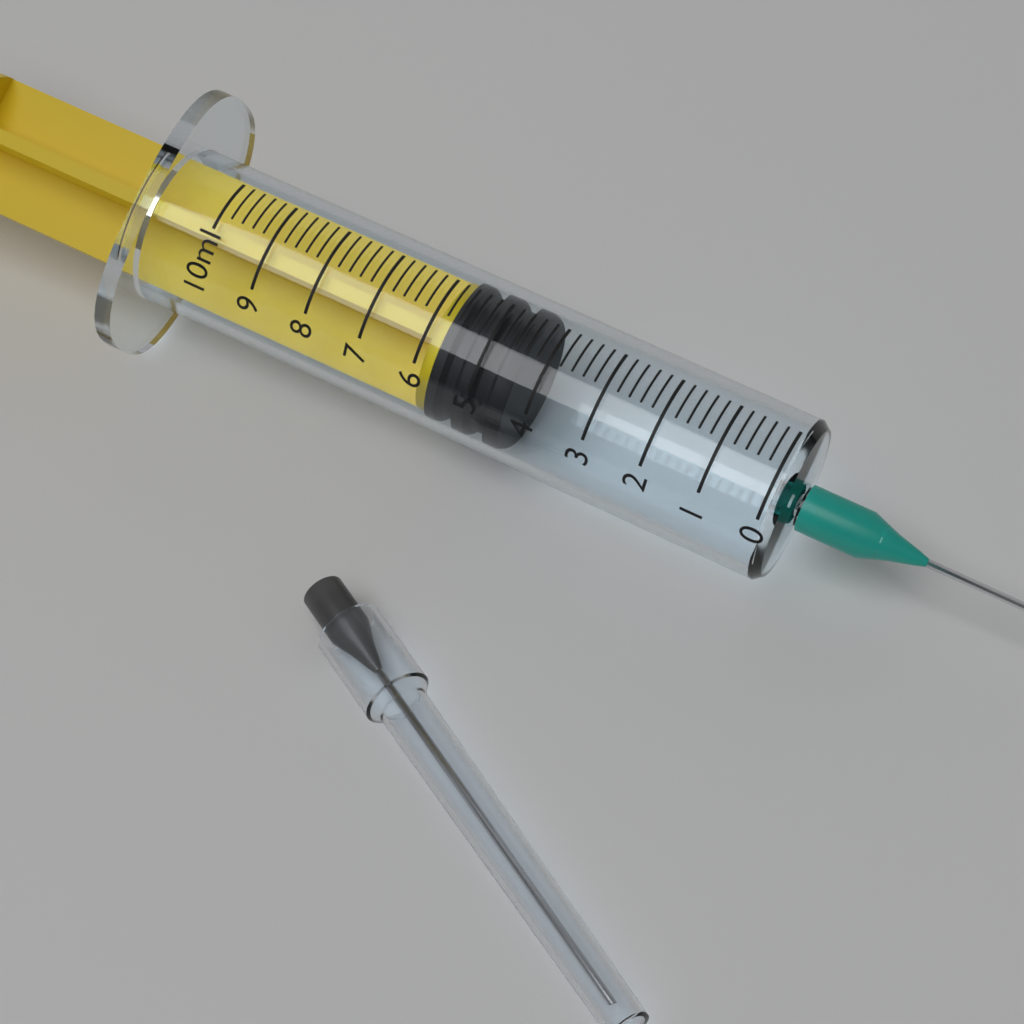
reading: 4.4 ml
